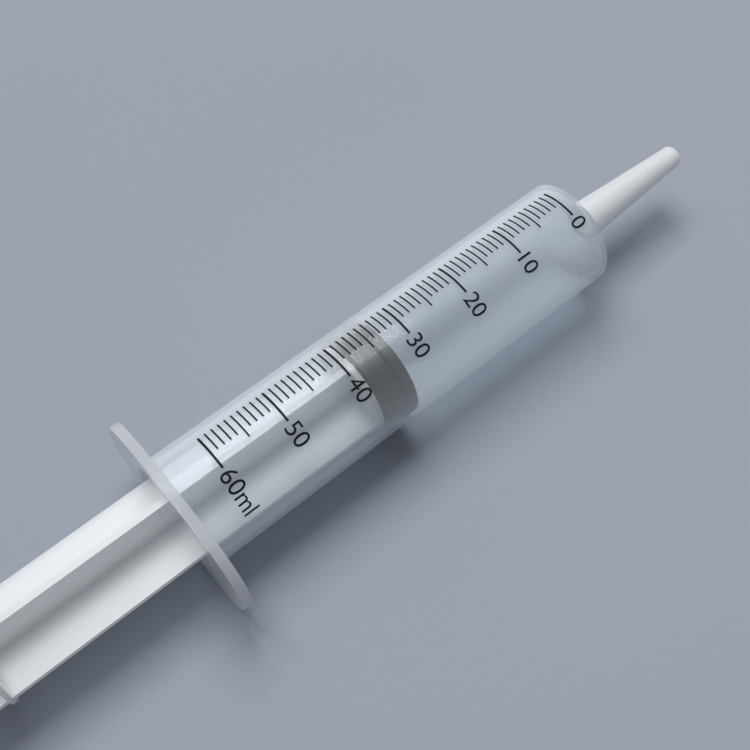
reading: 33 ml
